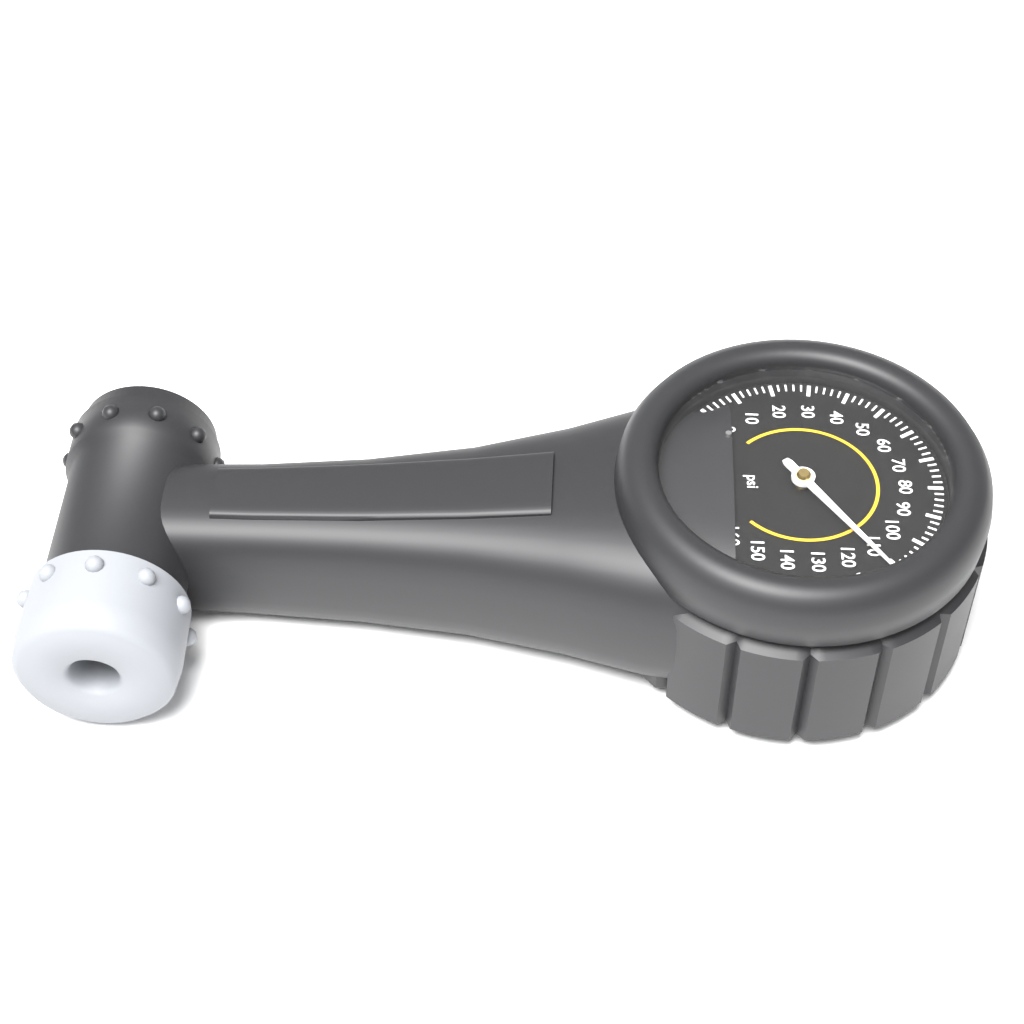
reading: 112 psi
